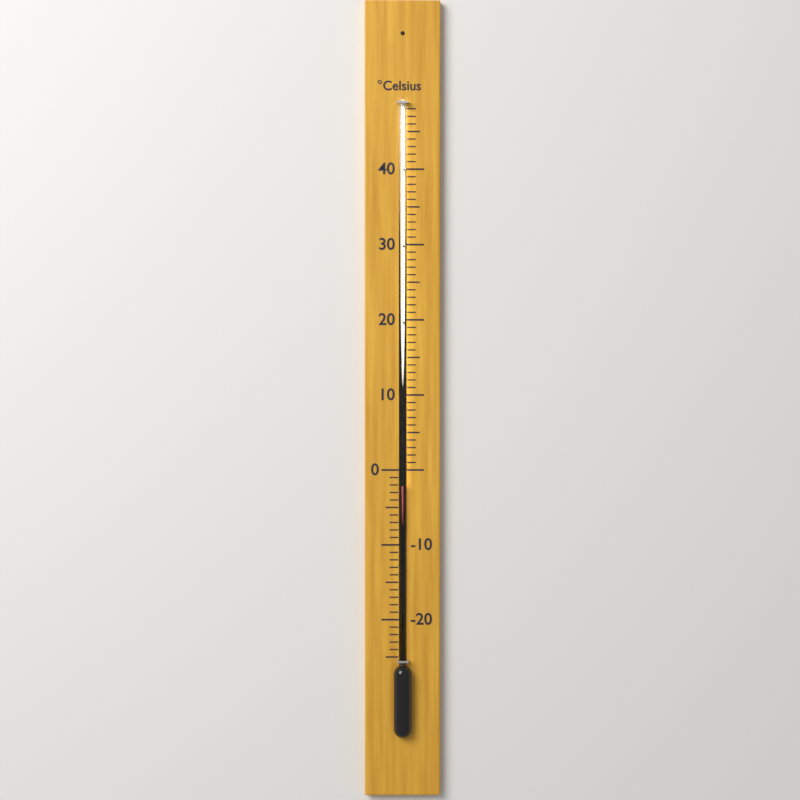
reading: -2 °C
